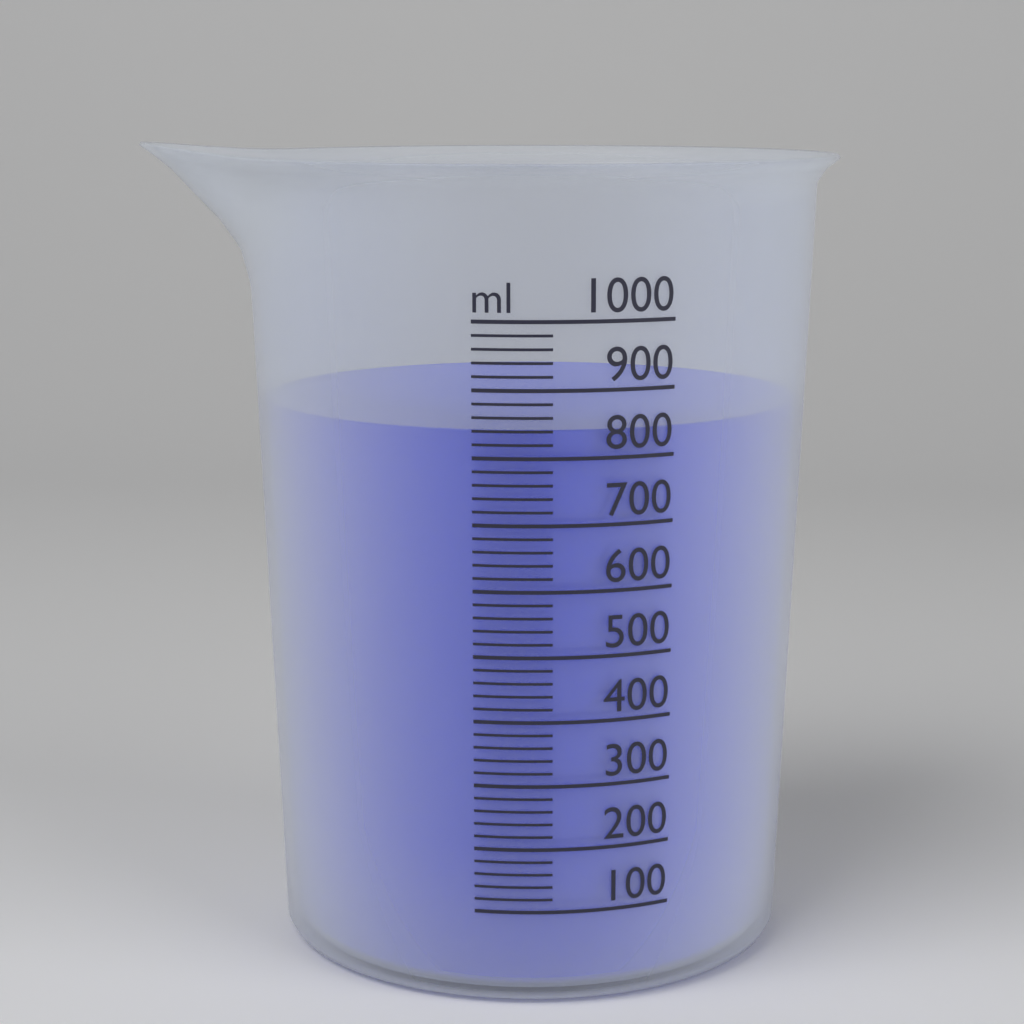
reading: 840 ml
